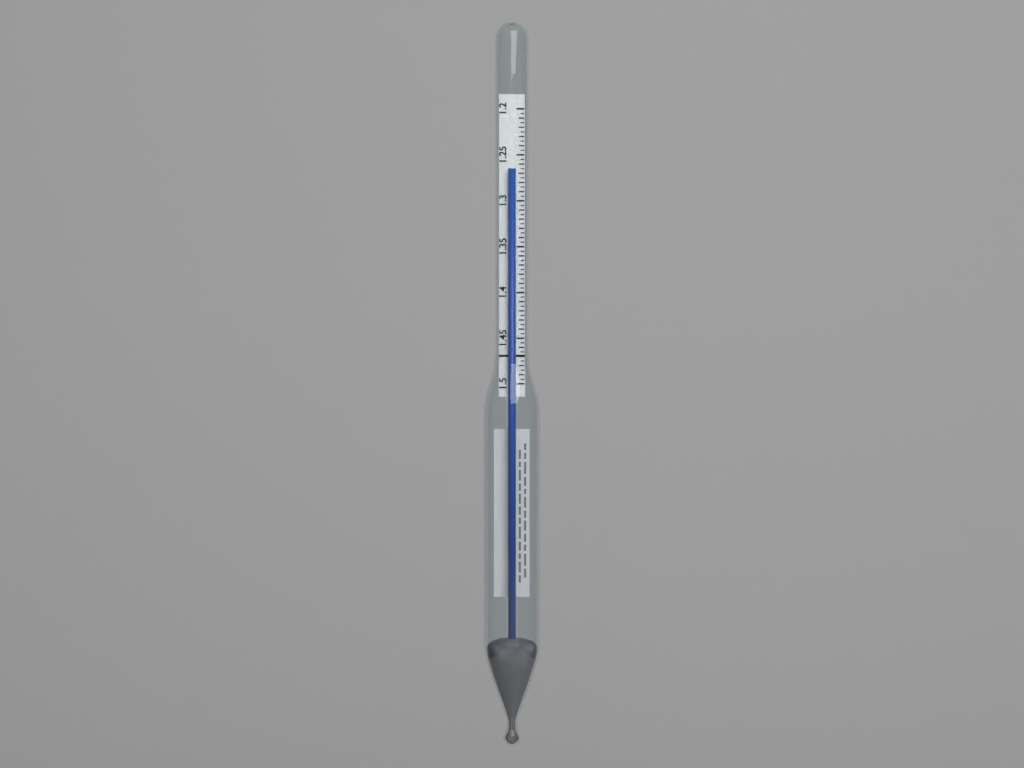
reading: 1.265 (no unit)
